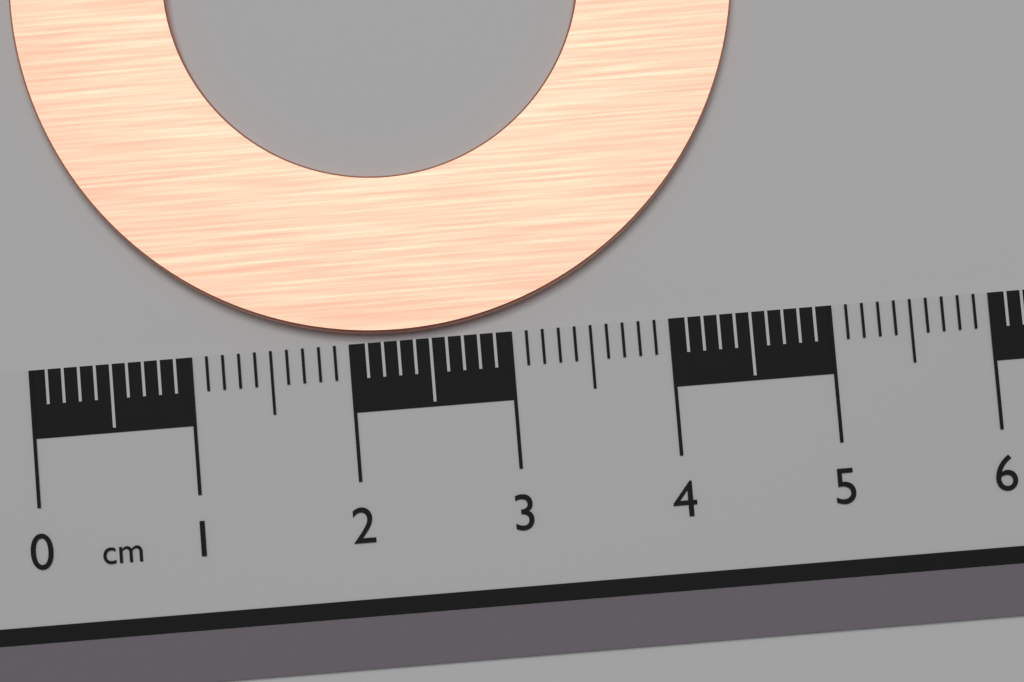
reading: 4.6 cm
